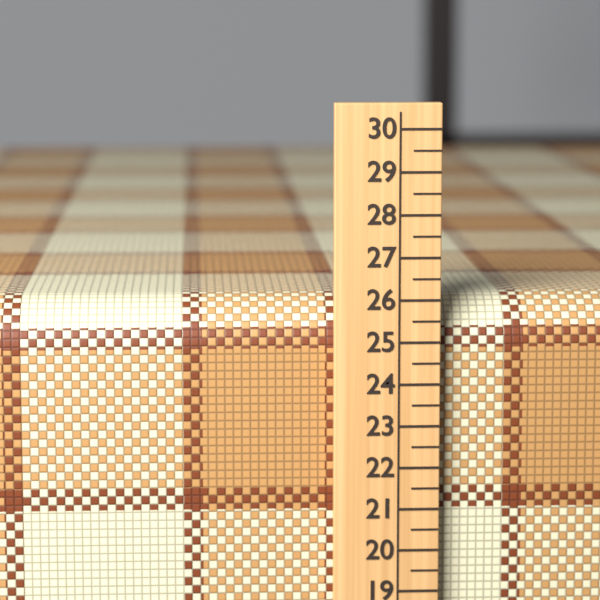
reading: 26.0 (no unit)
